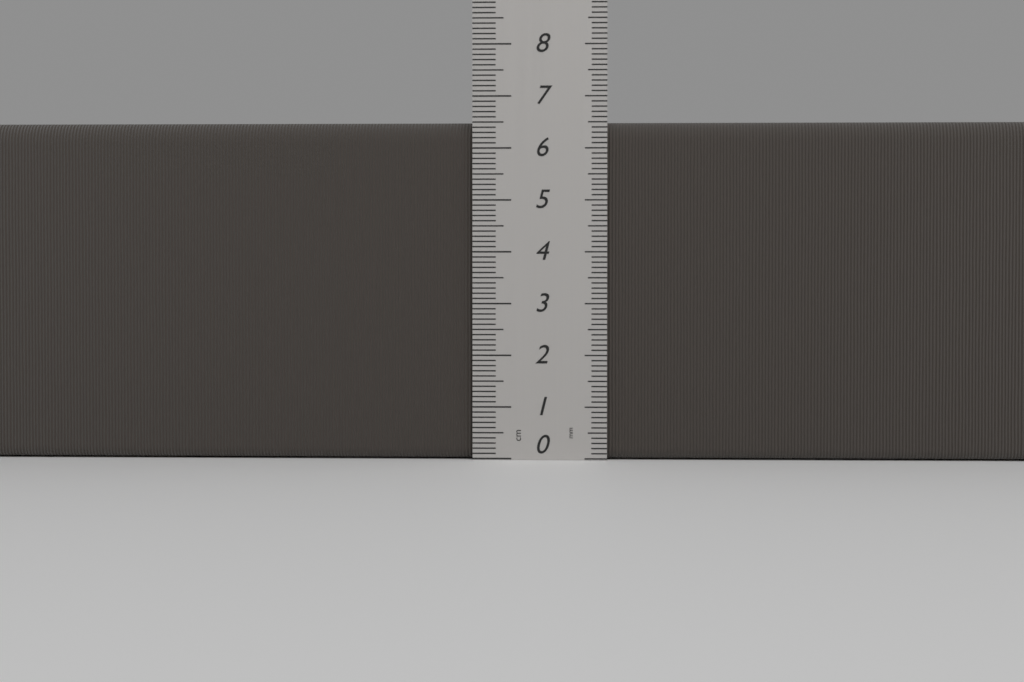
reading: 6.5 cm
